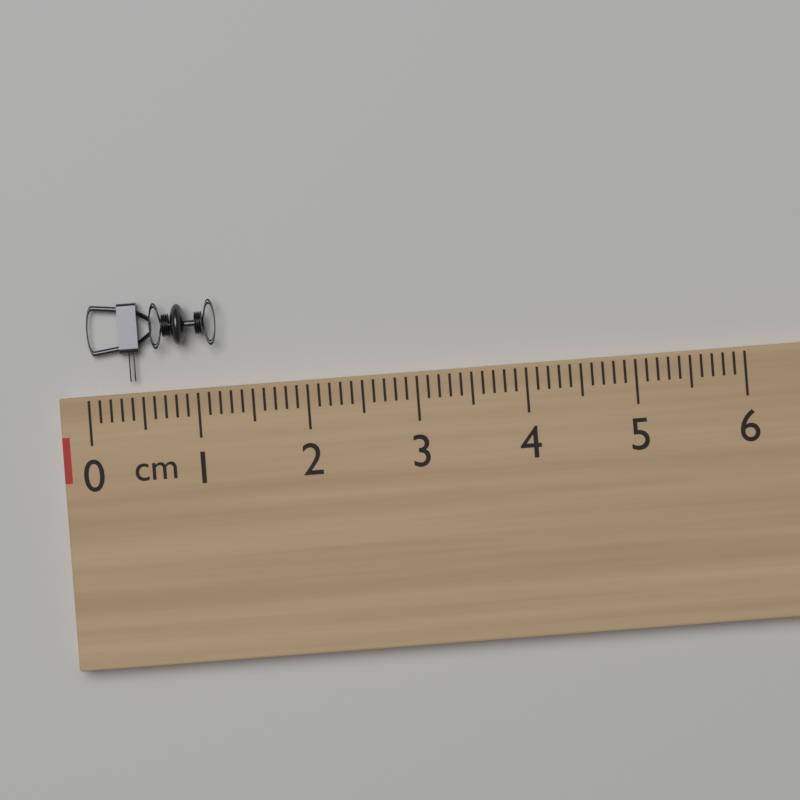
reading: 1.2 cm
